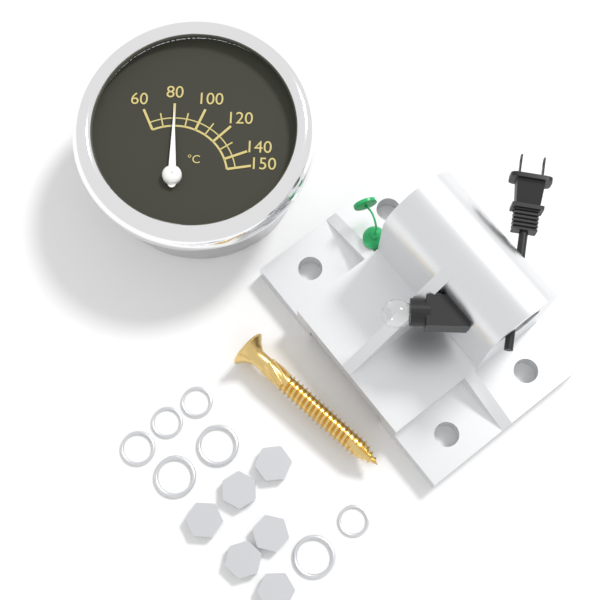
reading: 80 °C
